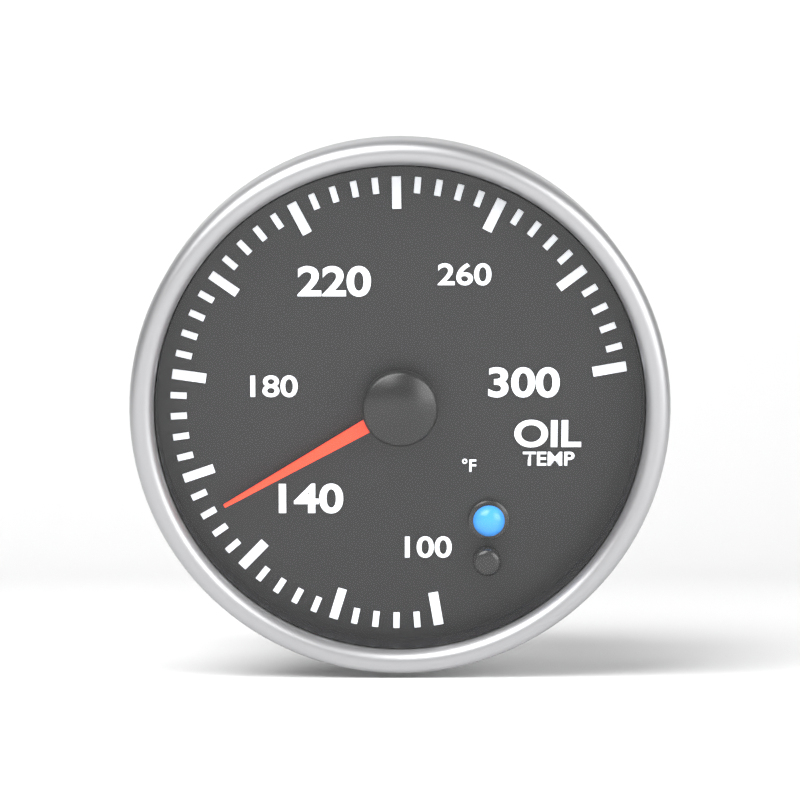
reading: 152 °F
